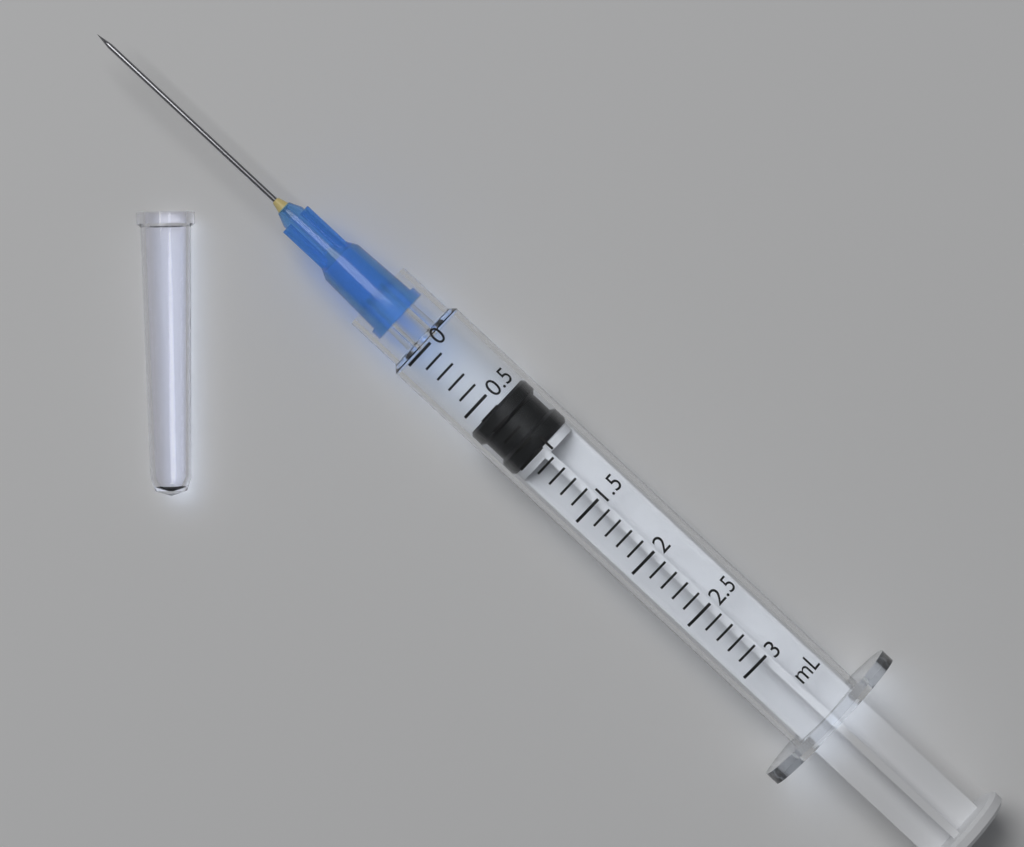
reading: 0.6 mL
